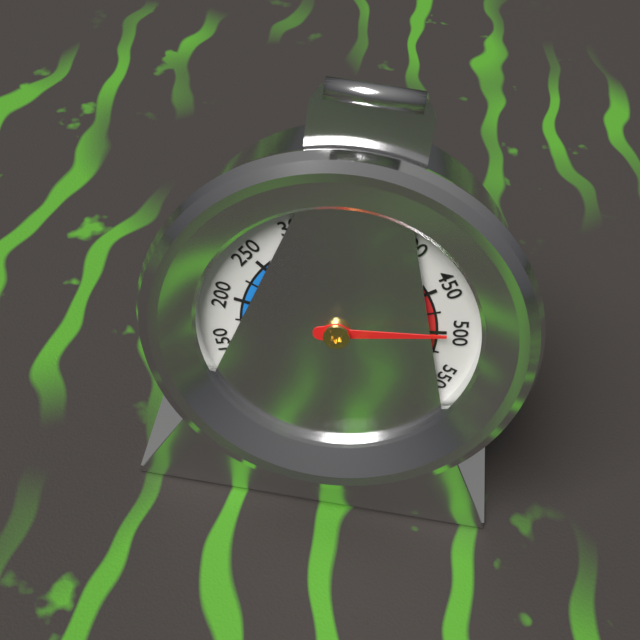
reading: 500 °F
